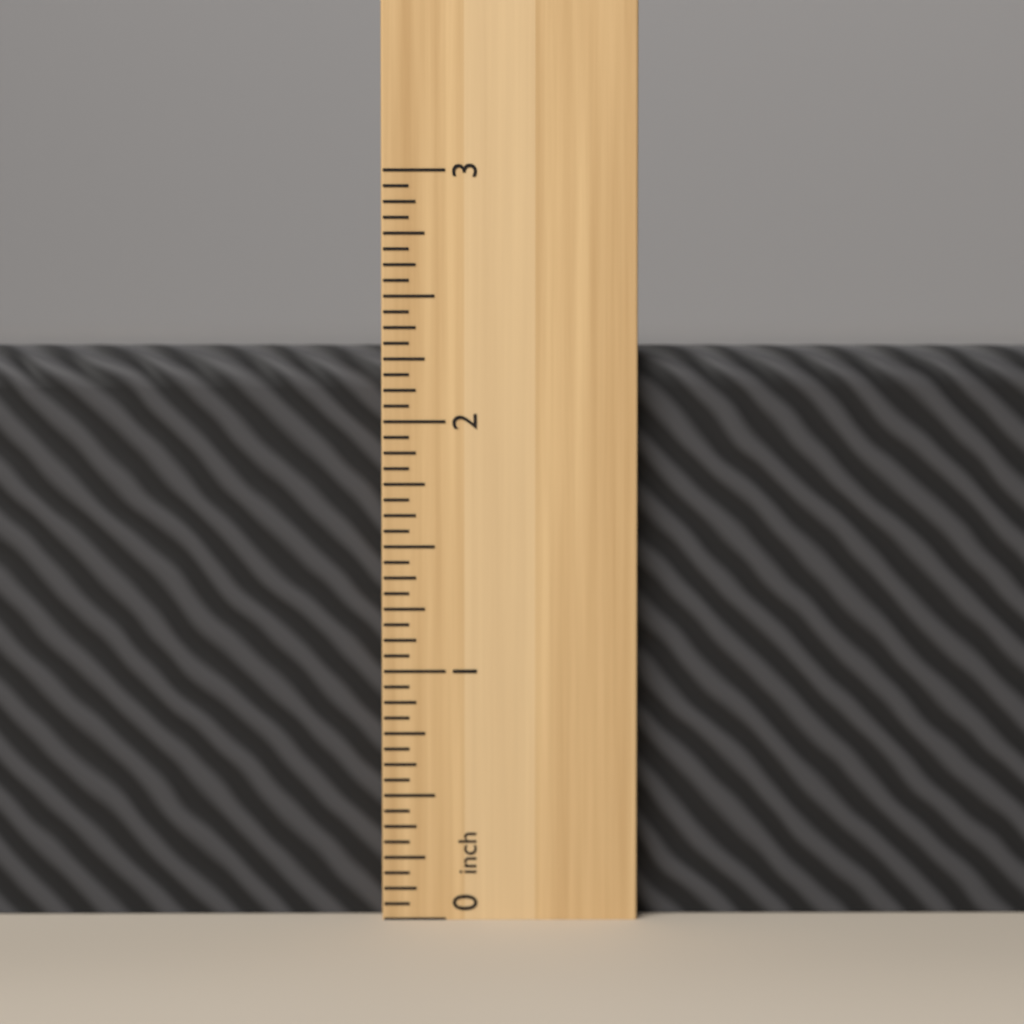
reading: 2.3125 inch
